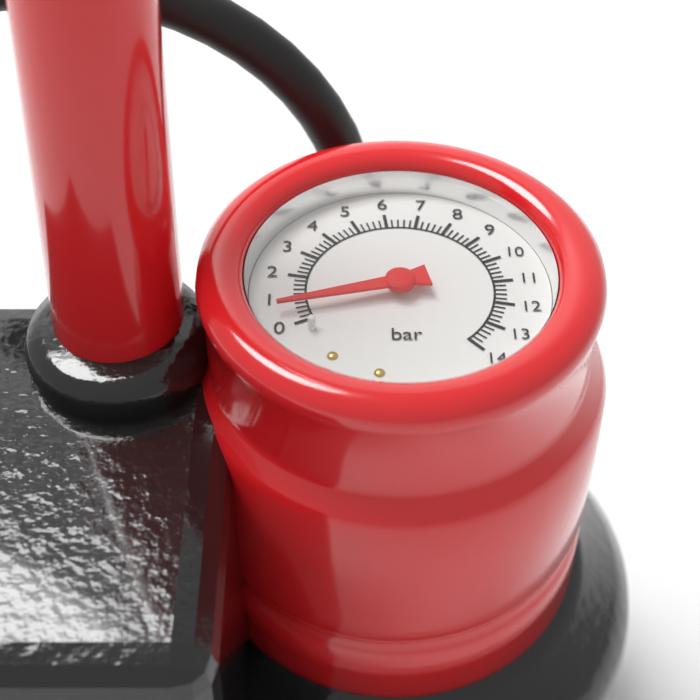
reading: 0.6 bar
